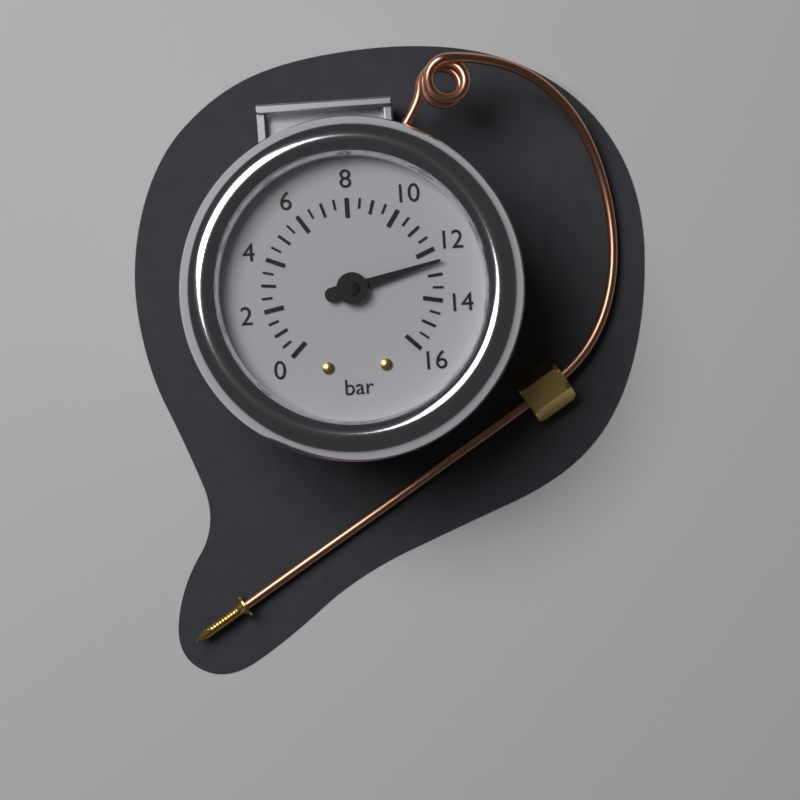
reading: 12.5 bar
